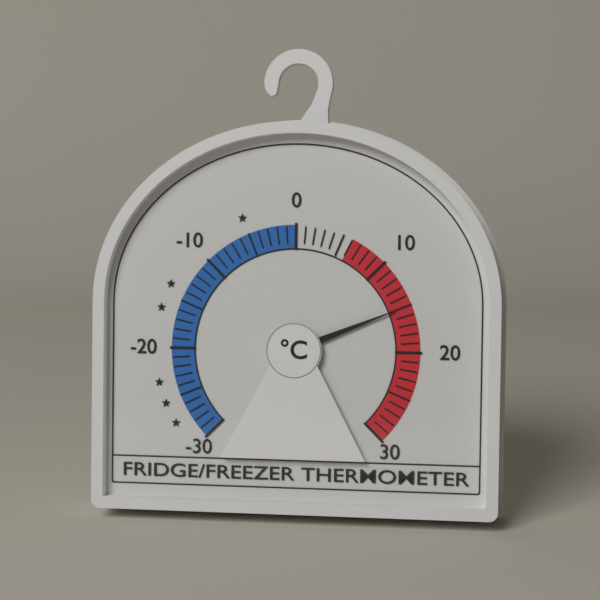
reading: 15 °C
